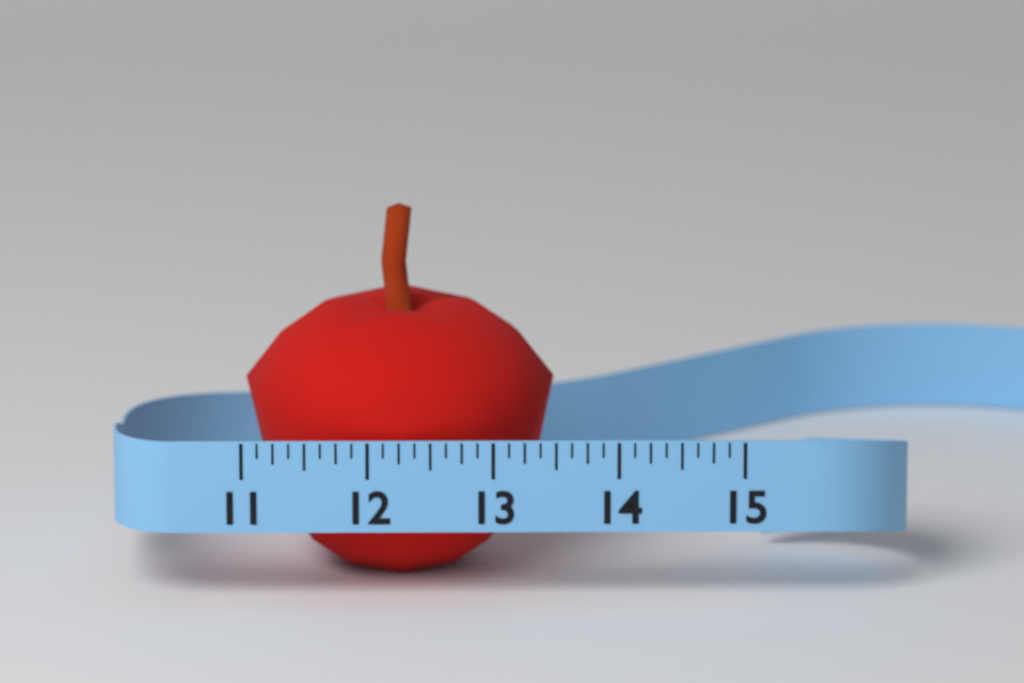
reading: 13.500 (no unit)
